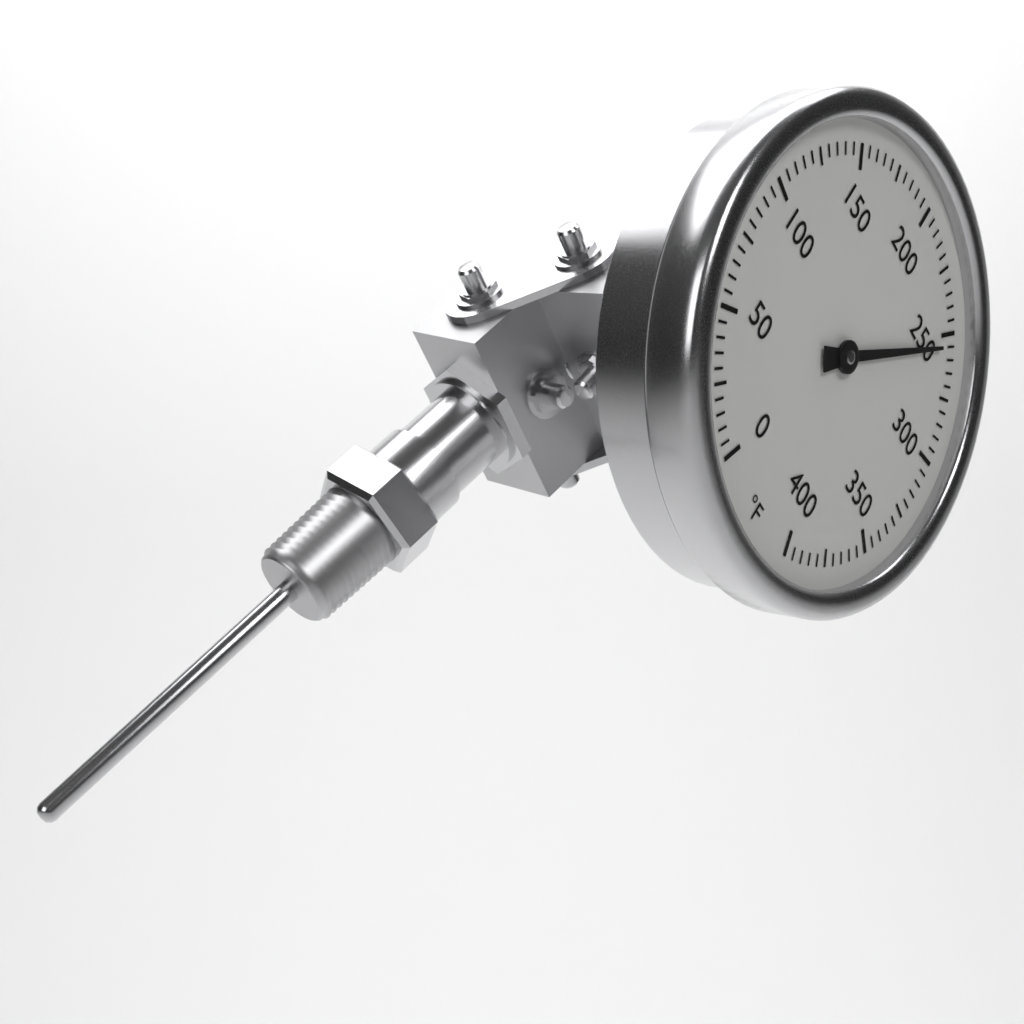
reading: 255 °F
